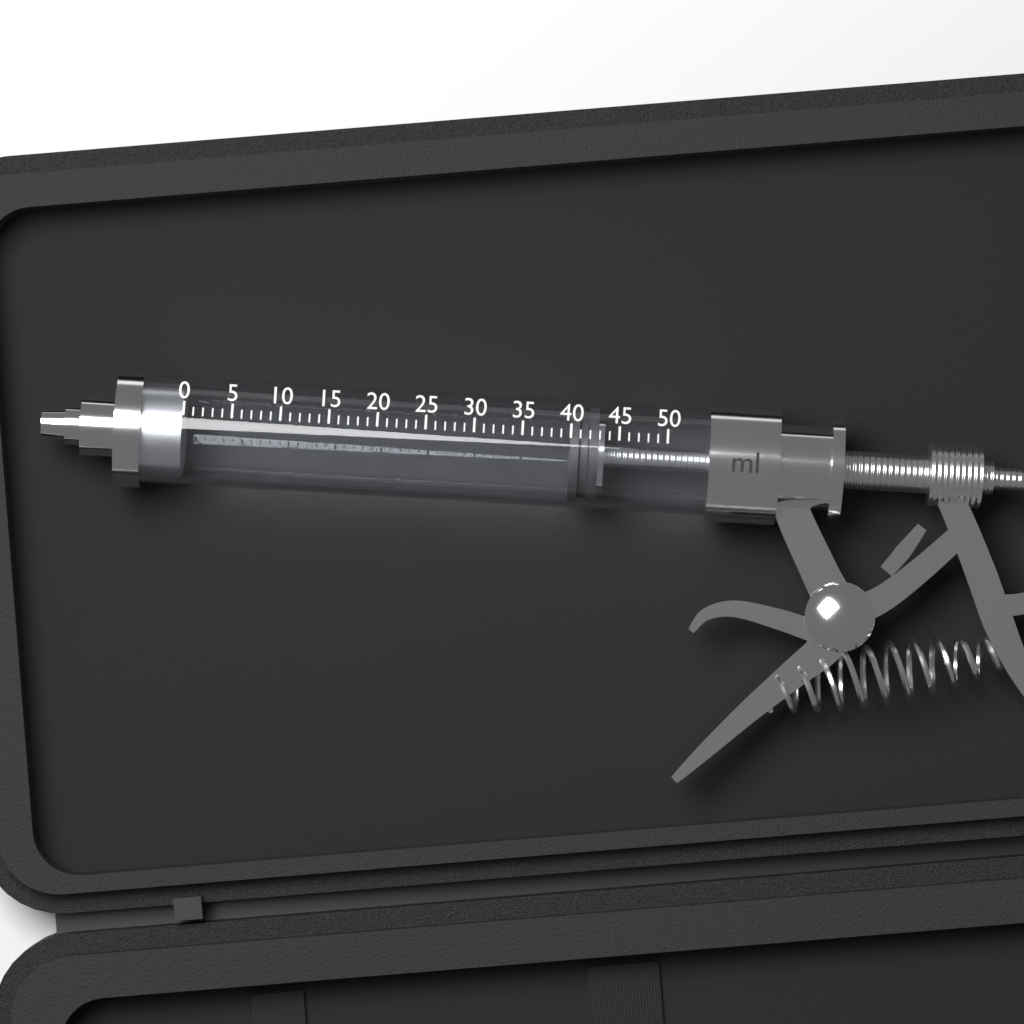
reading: 40 ml
